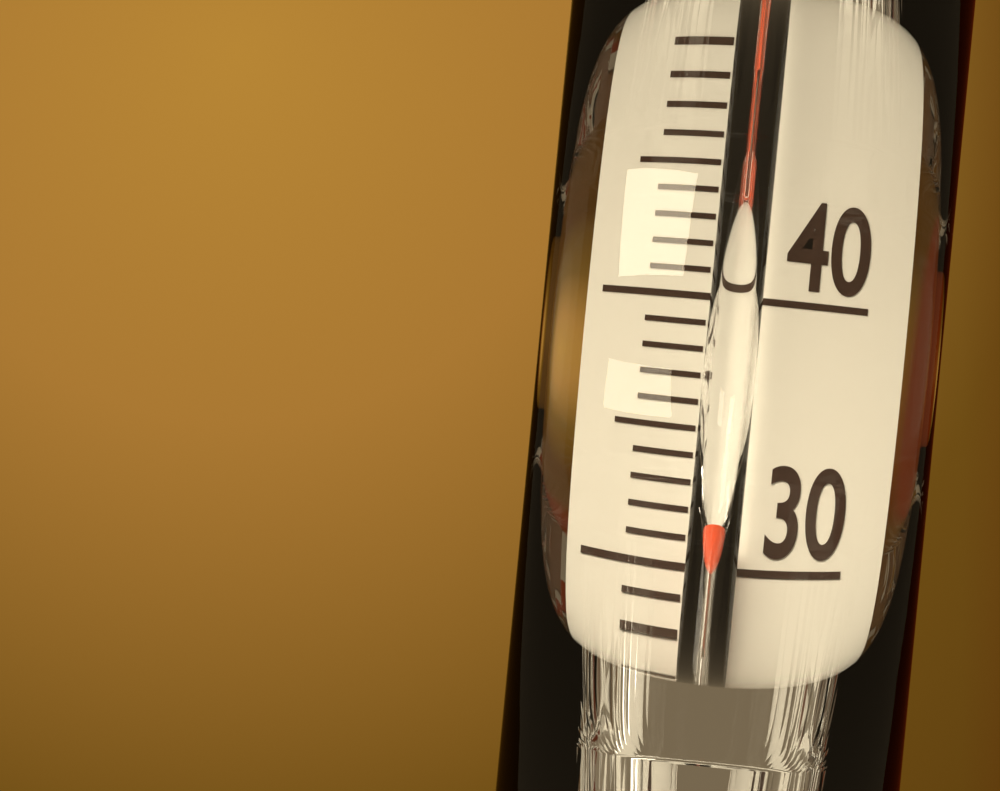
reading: 31 °C
